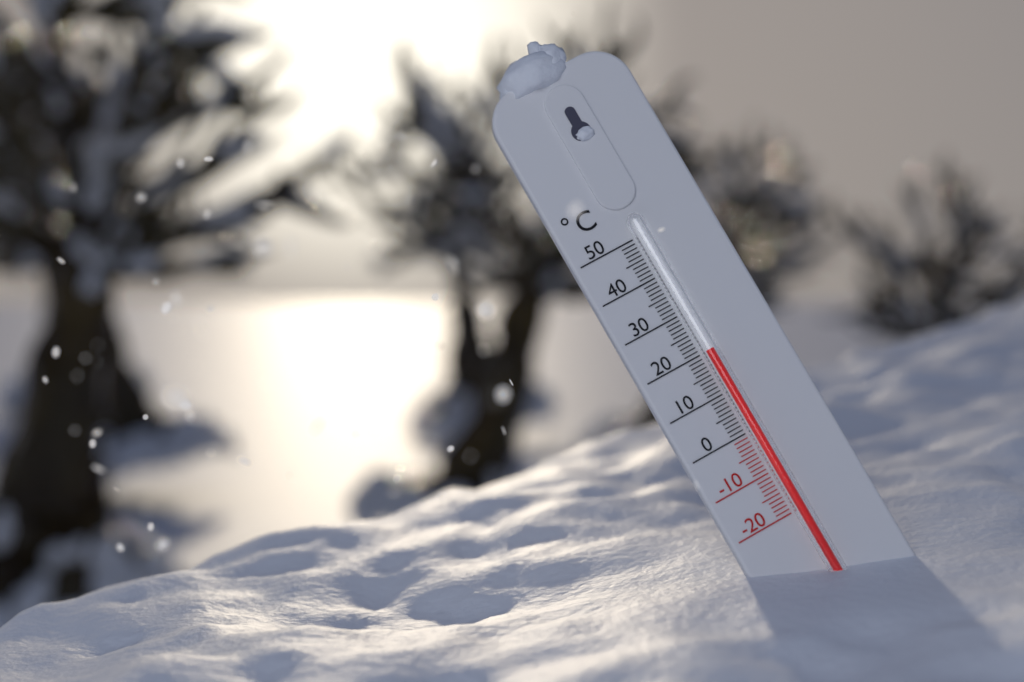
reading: 20 °C
